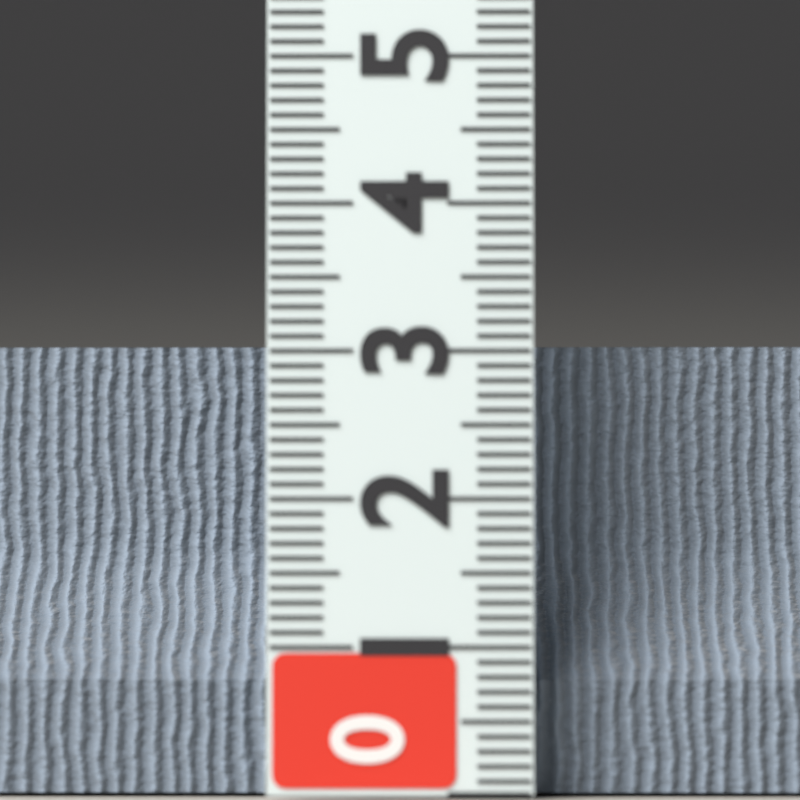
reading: 3.1 (no unit)
